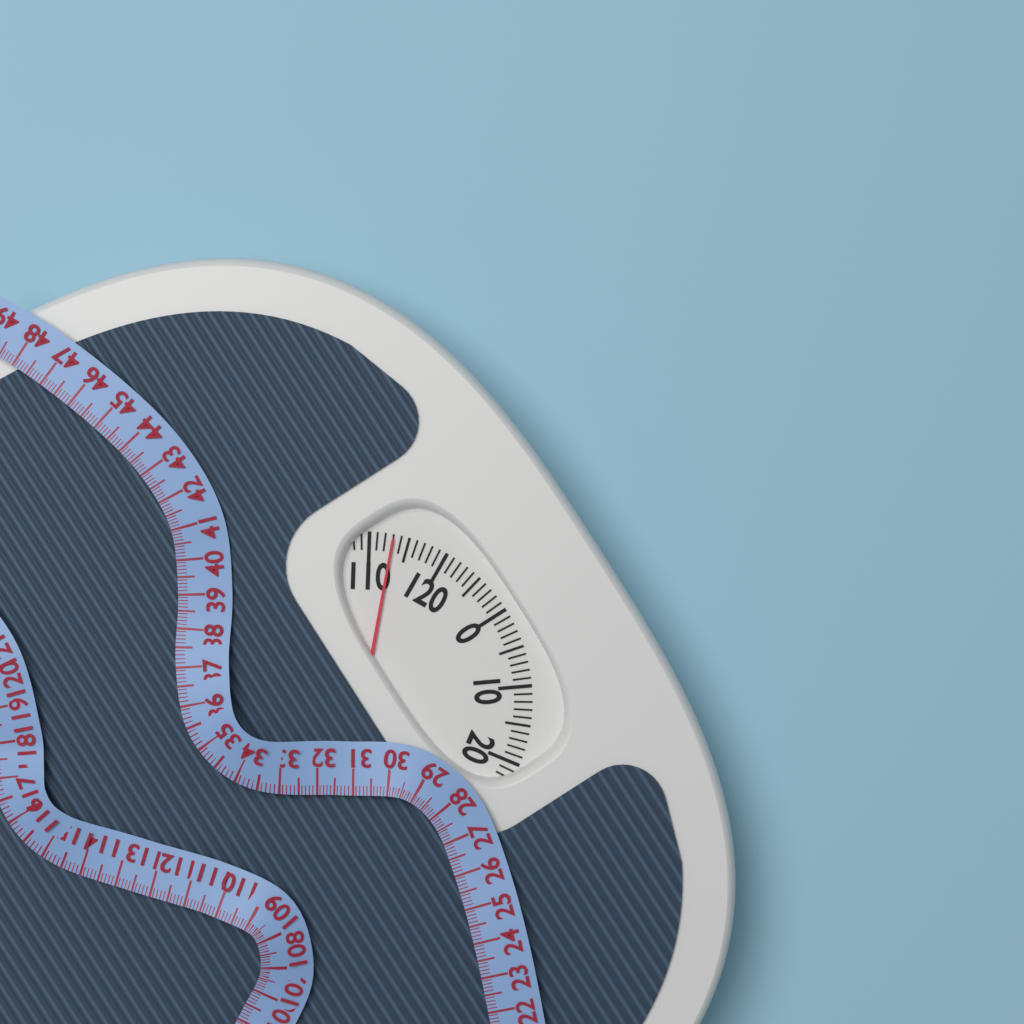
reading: 113 (no unit)
